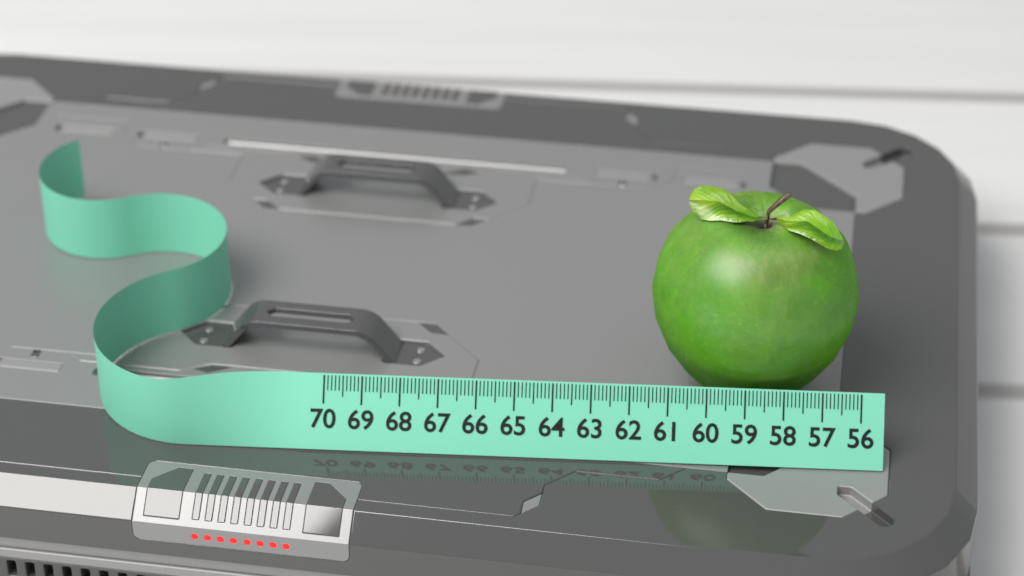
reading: 61.5 (no unit)
